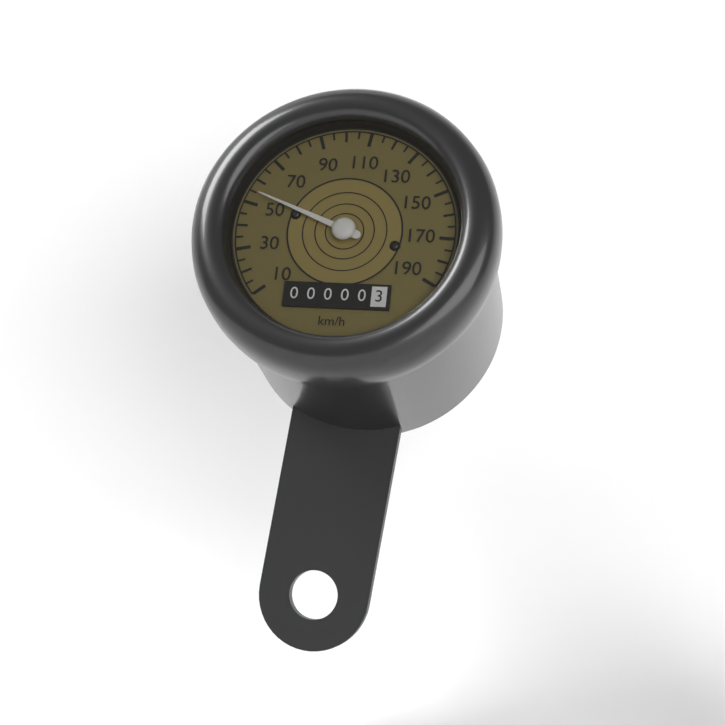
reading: 55 km/h
